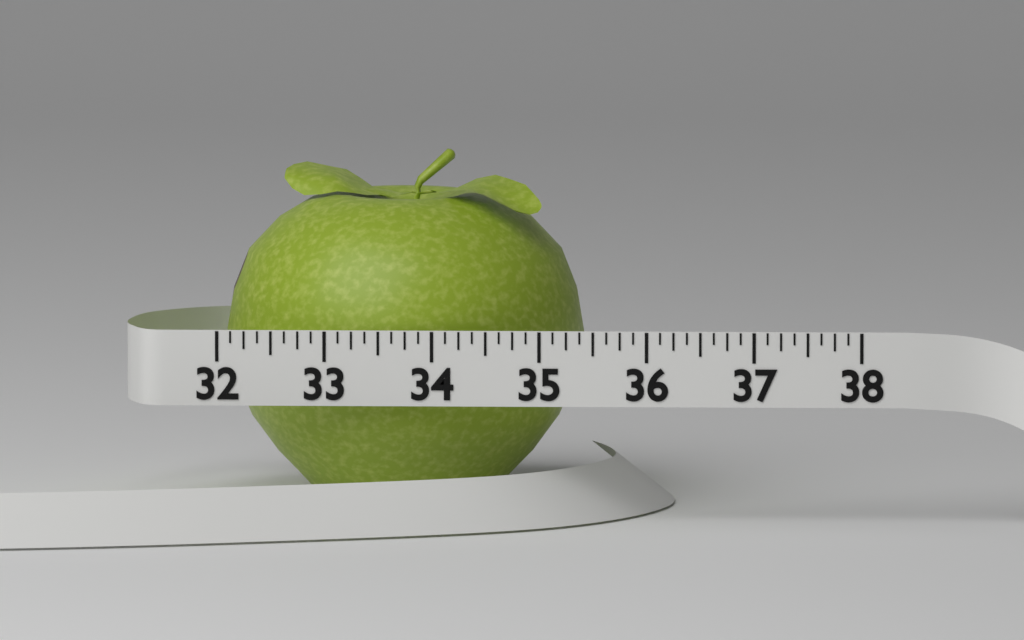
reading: 35.375 (no unit)
